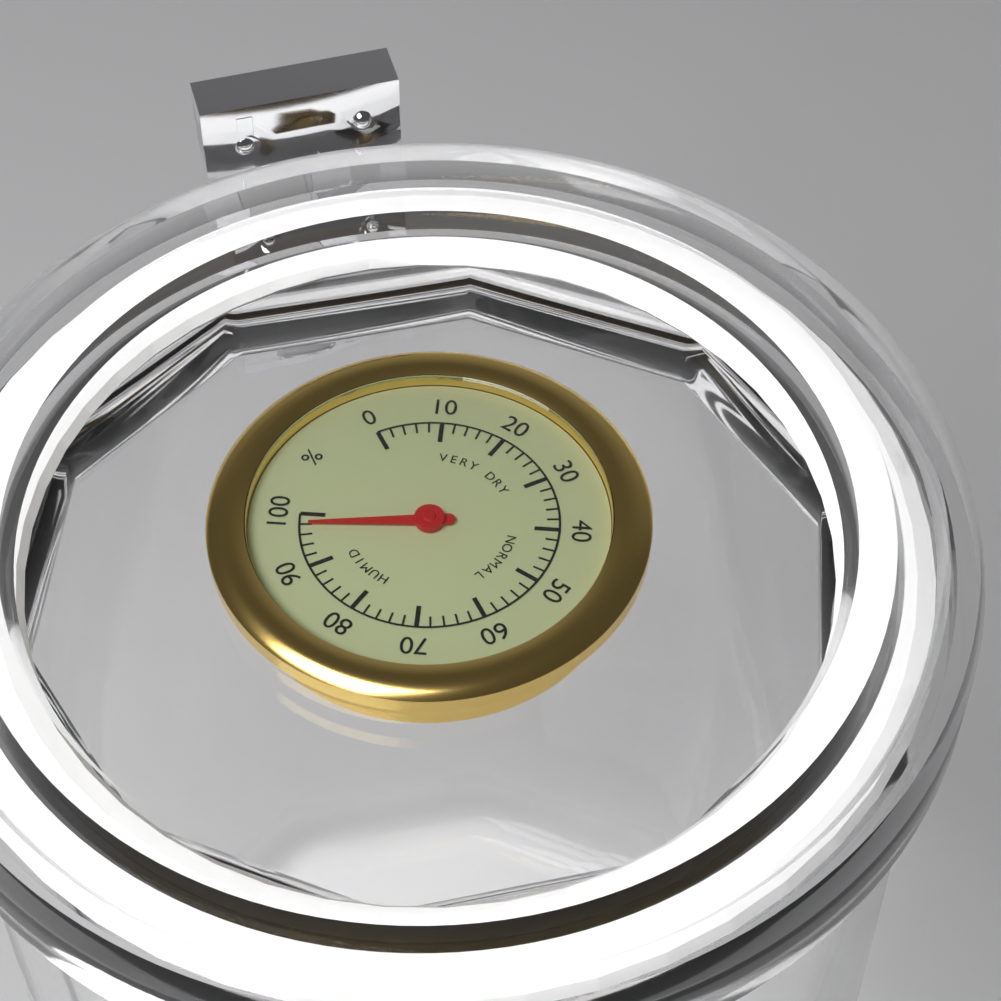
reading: 98 %
